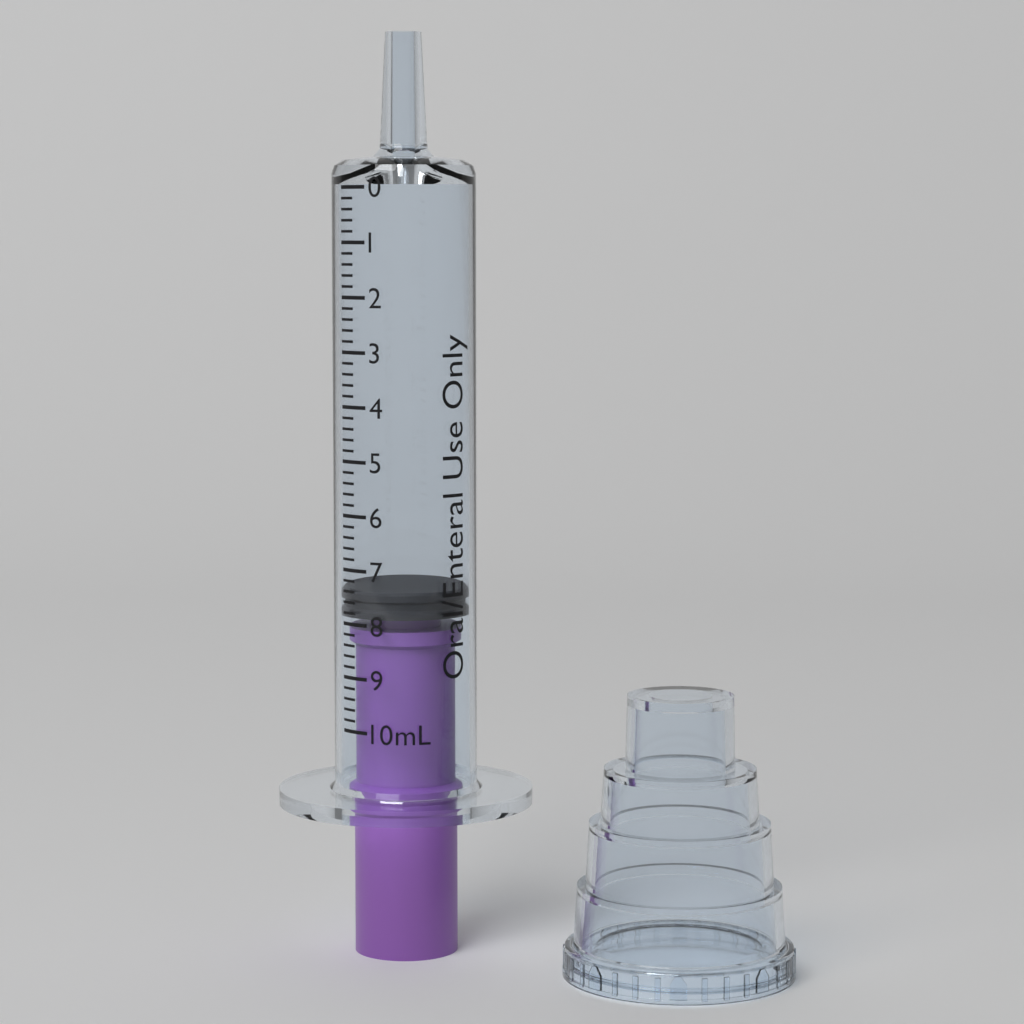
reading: 7.4 mL
